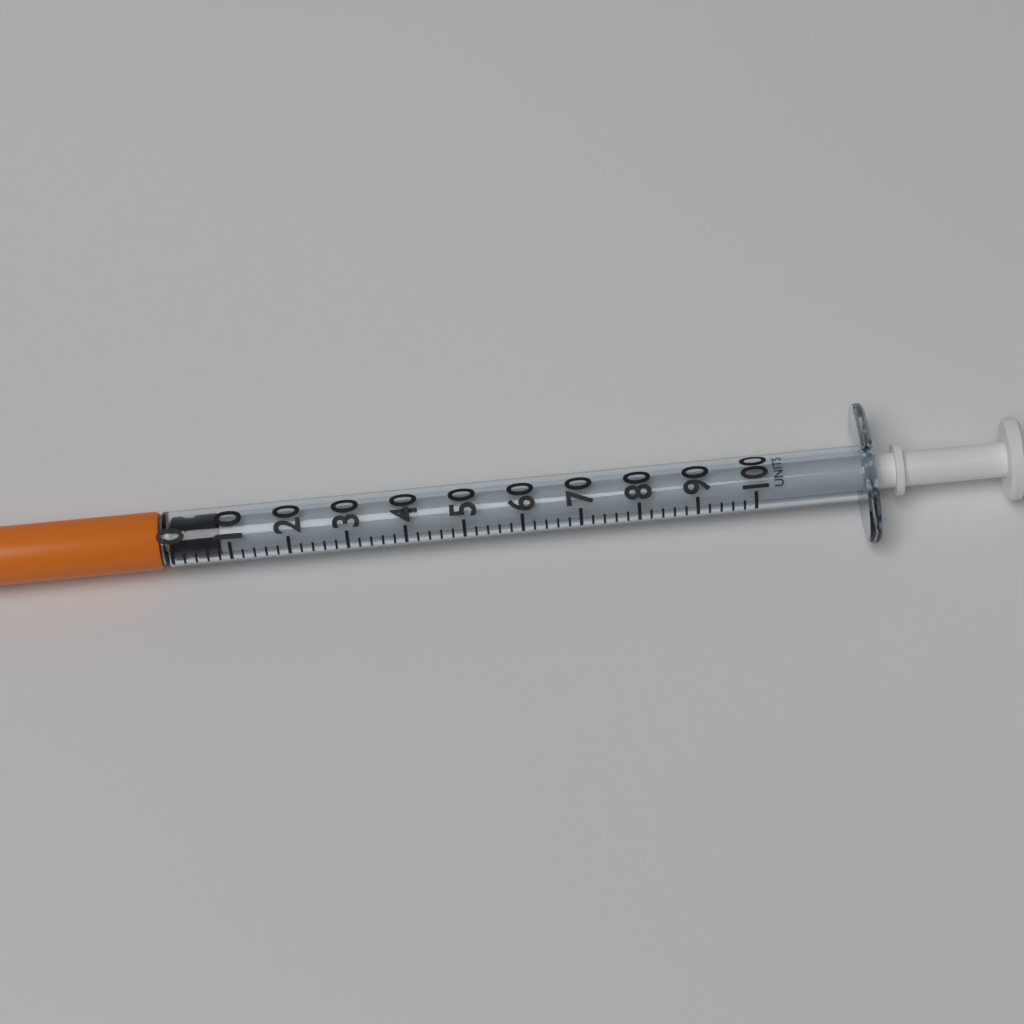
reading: 0 units
